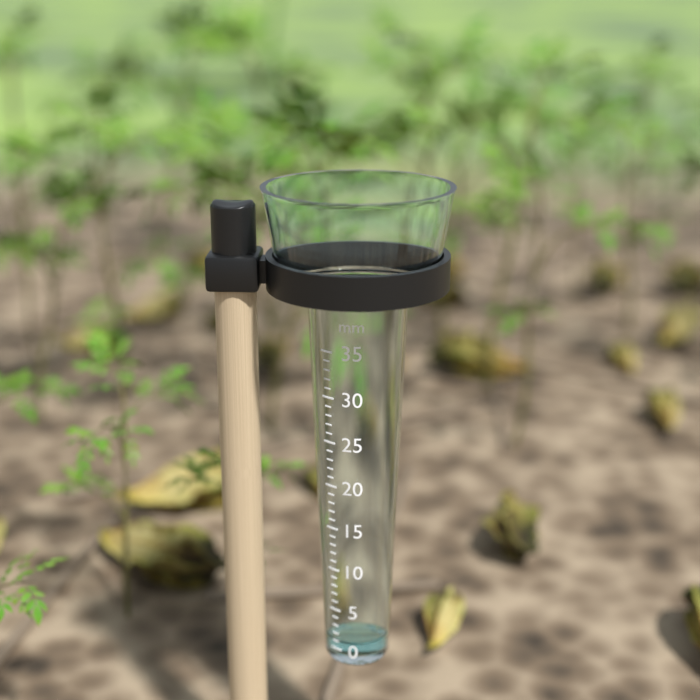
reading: 1 mm
